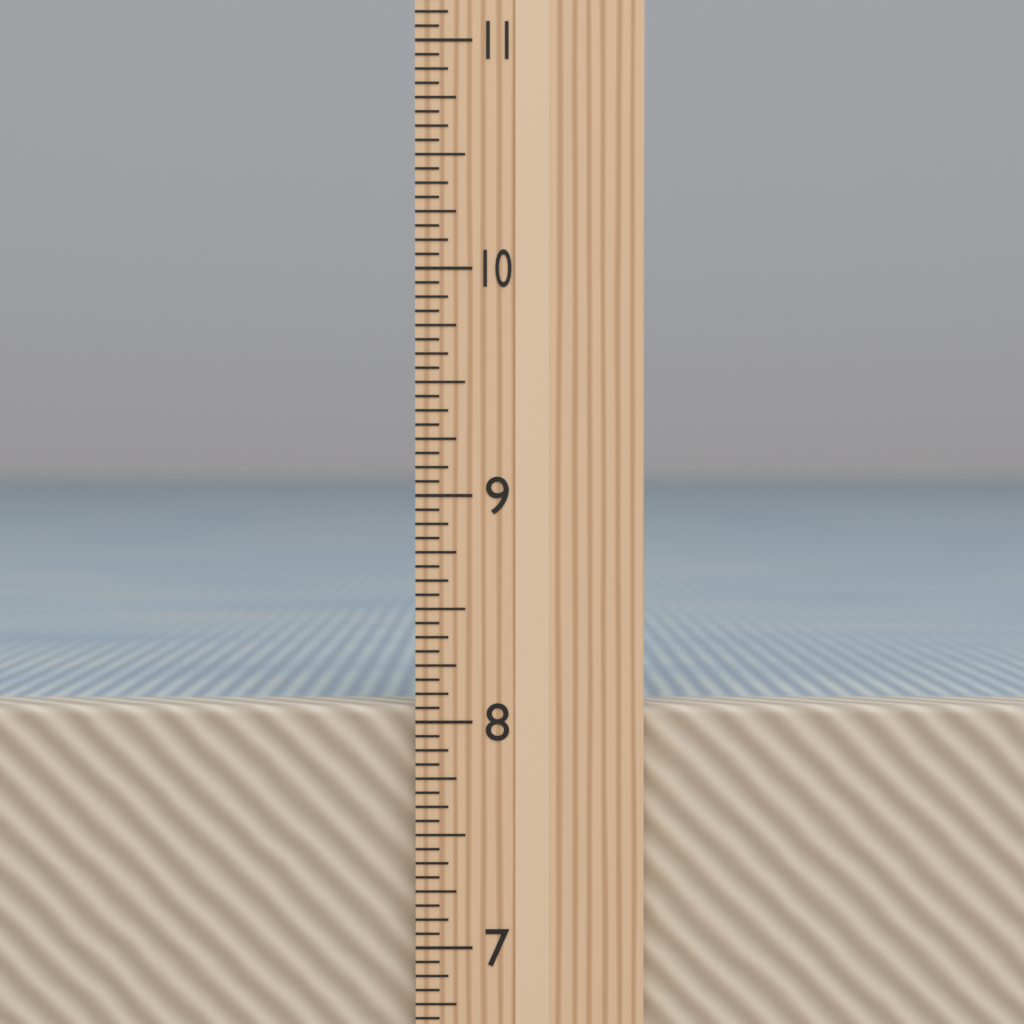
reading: 8.0625 in
